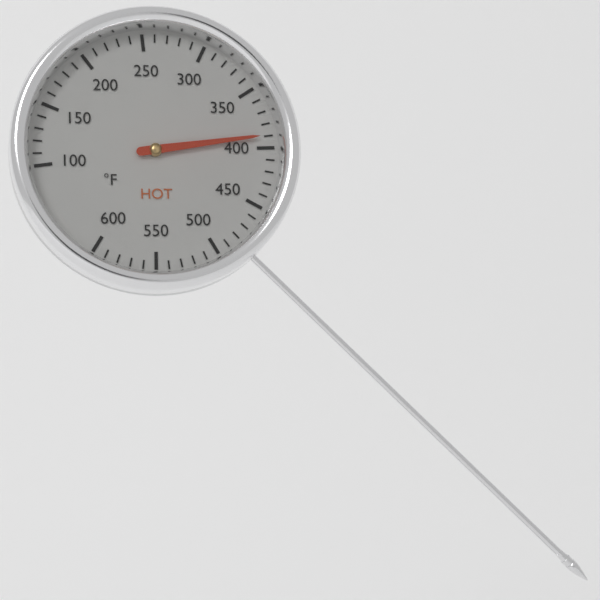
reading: 390 °F
